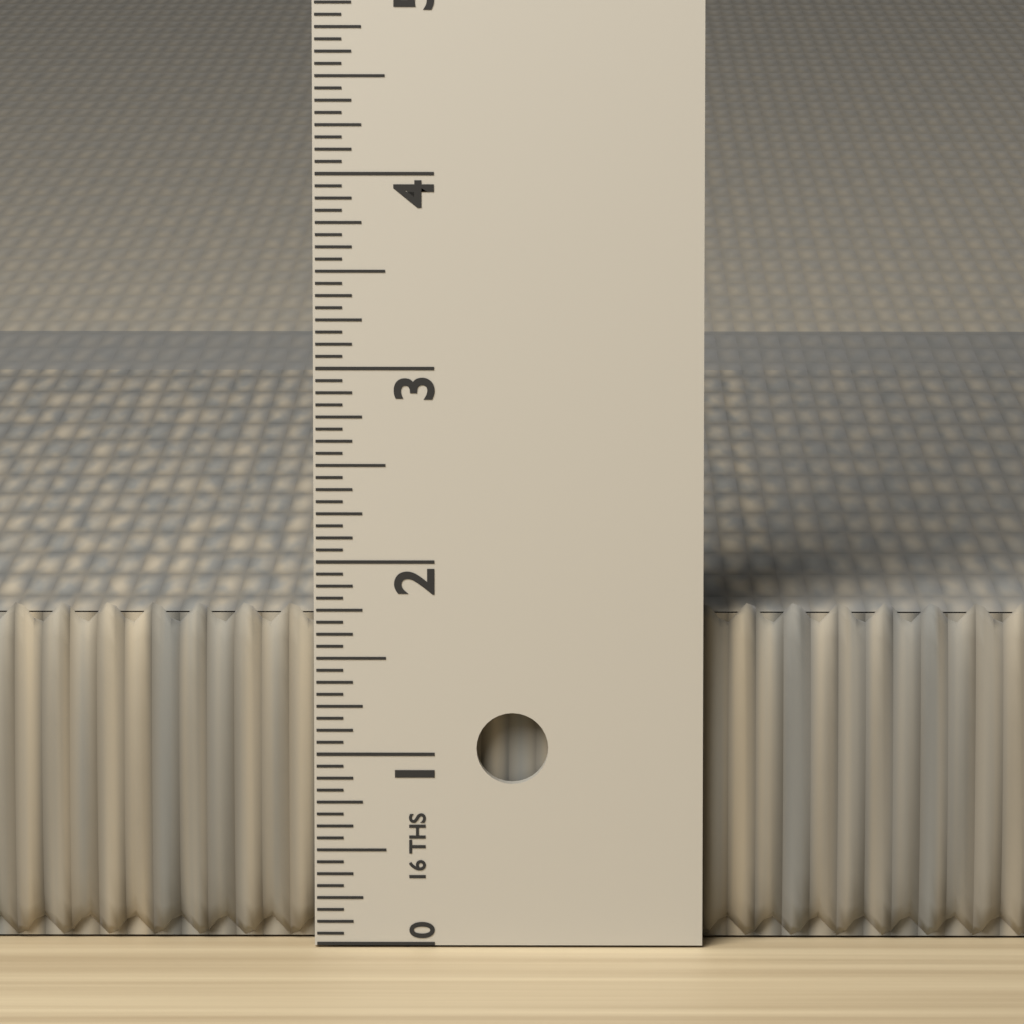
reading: 1.7500 in
